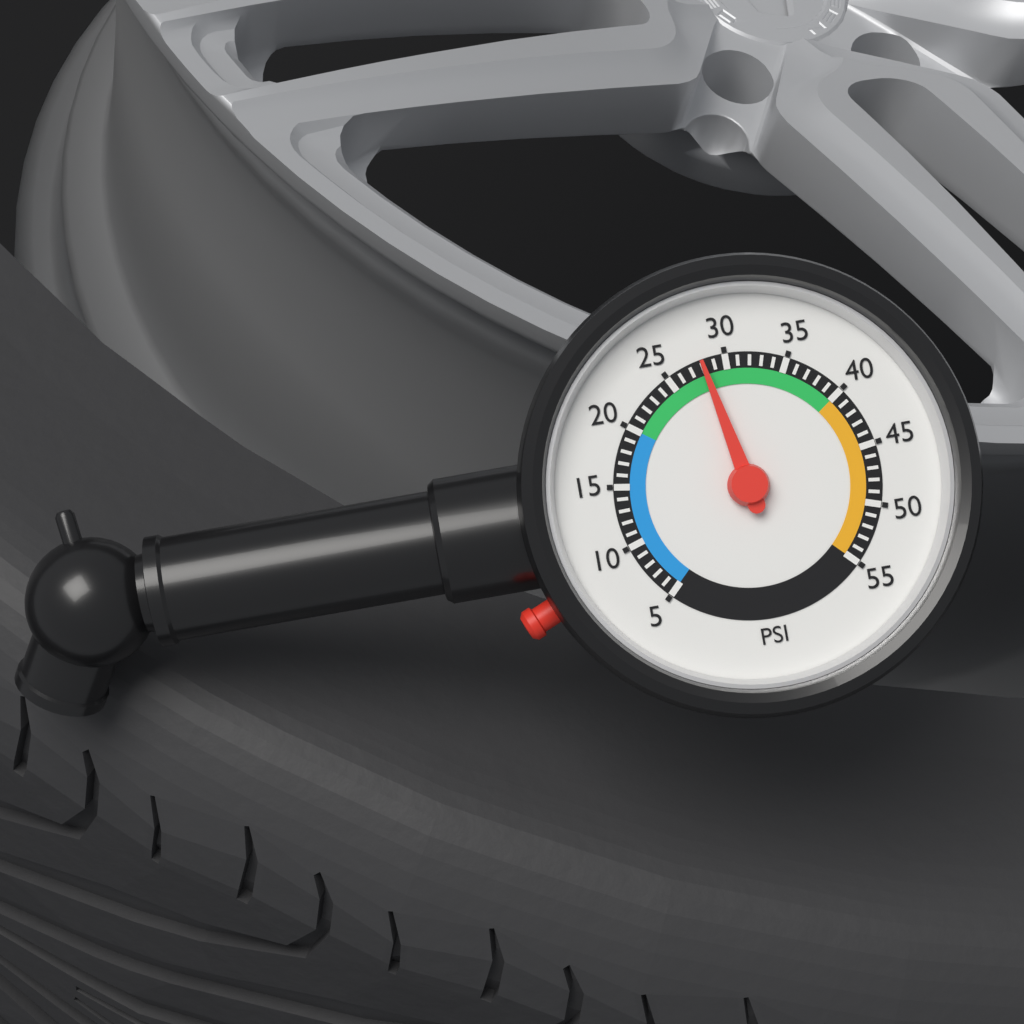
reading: 28 psi
